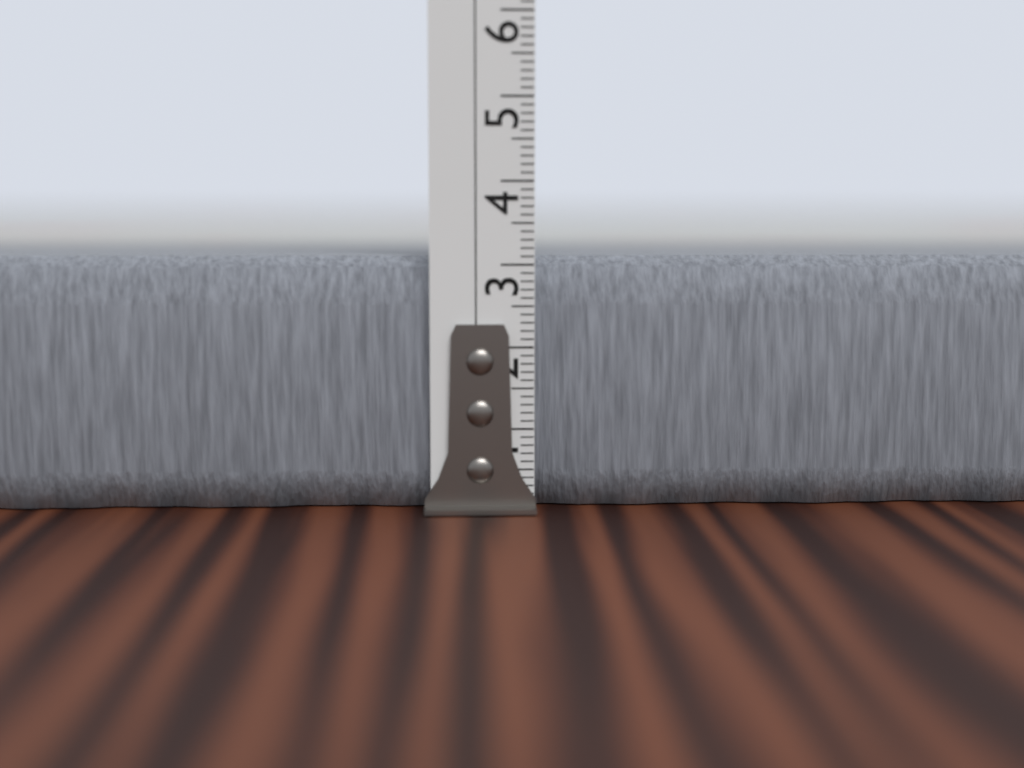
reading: 3.1 cm
